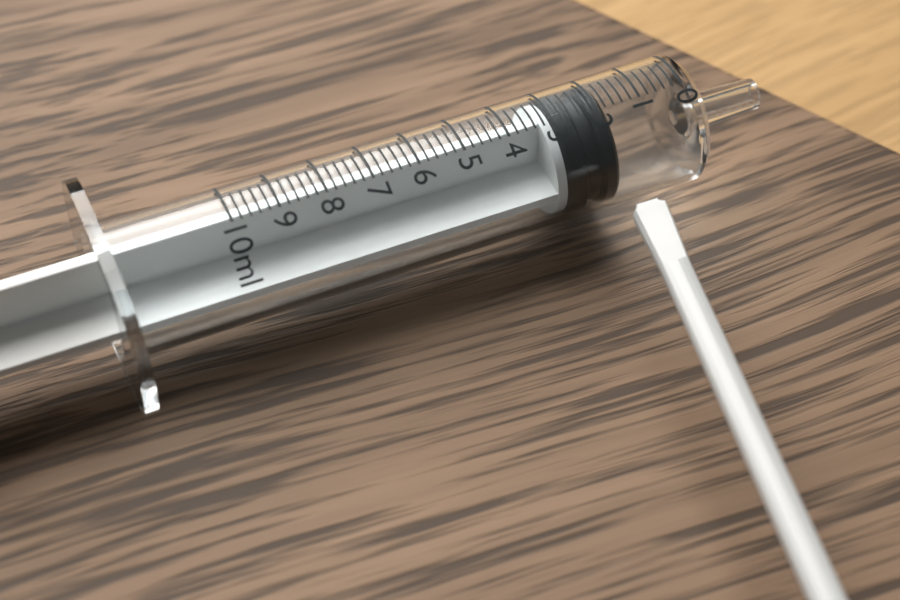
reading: 1.8 ml
